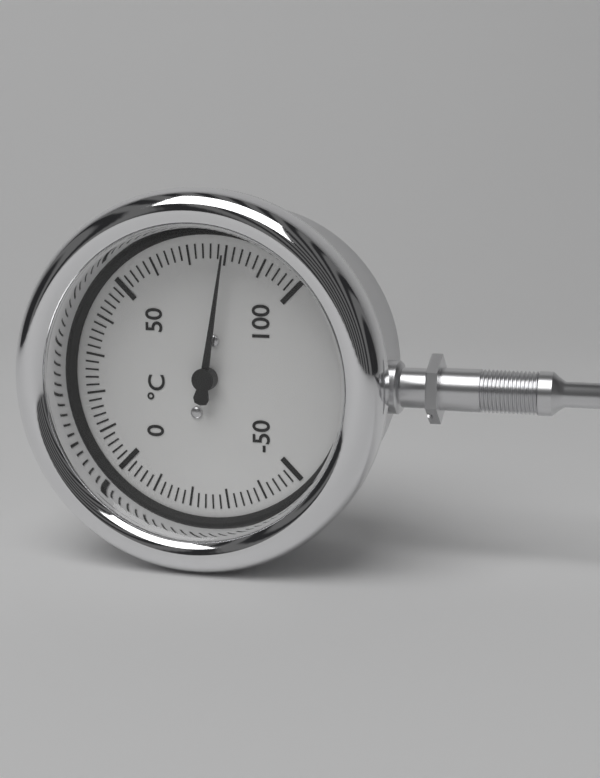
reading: 80 °C
